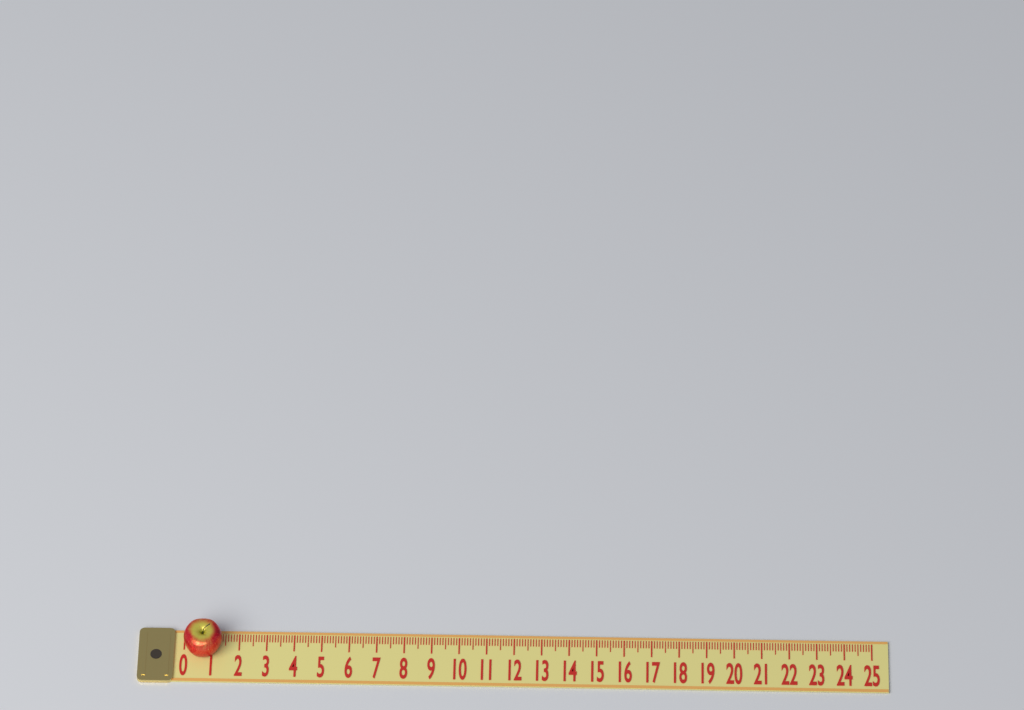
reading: 1.4 (no unit)
